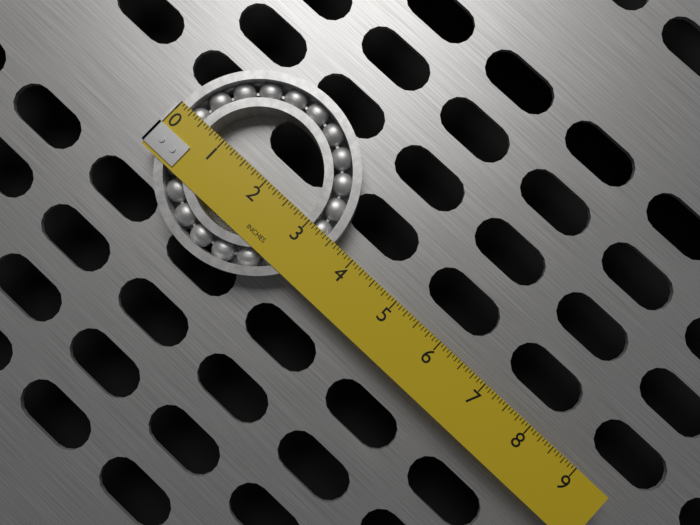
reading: 3.5625 in
